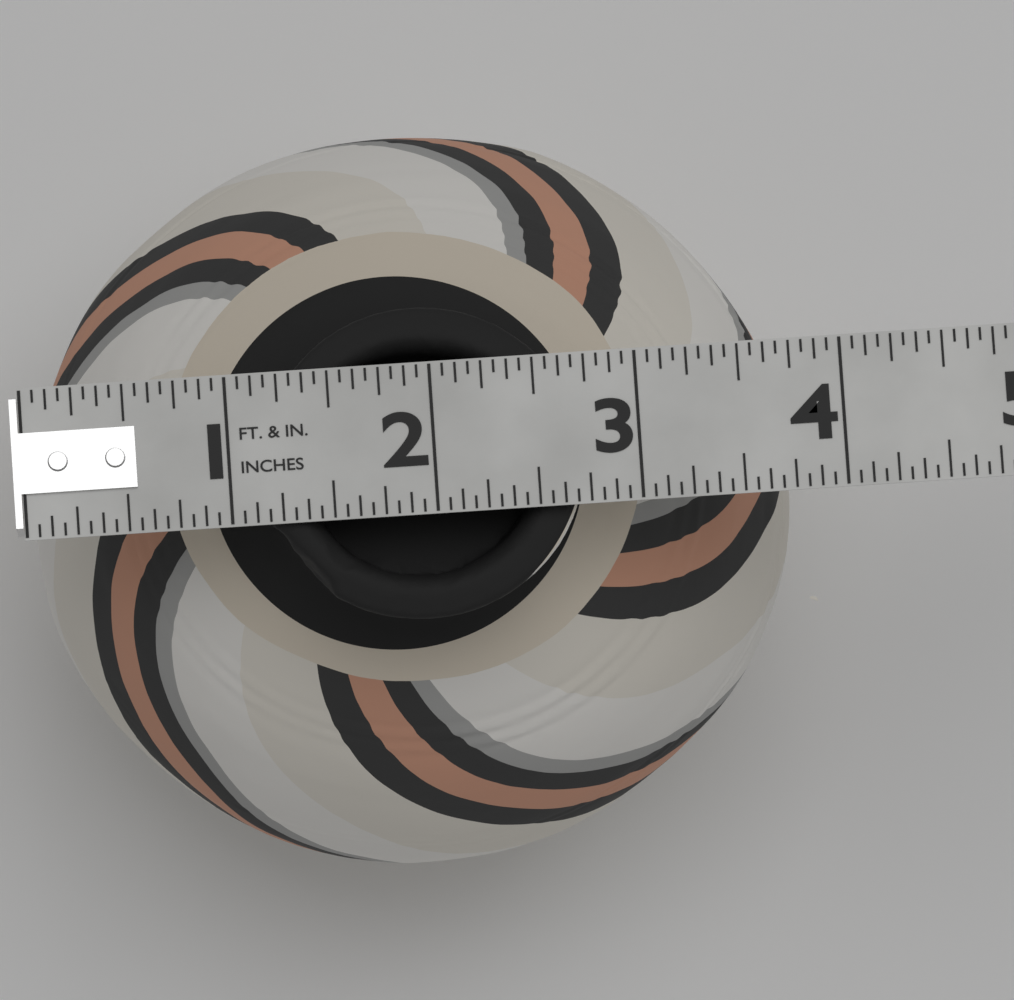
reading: 3.8125 in
